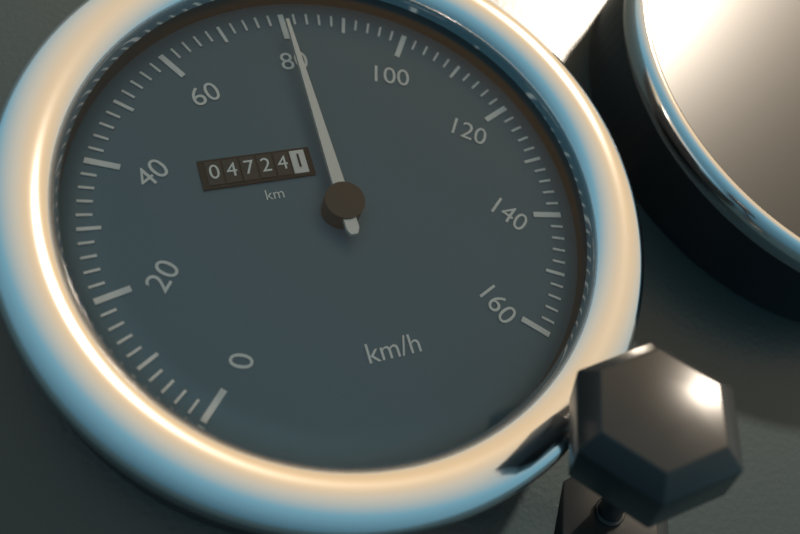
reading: 80 km/h
